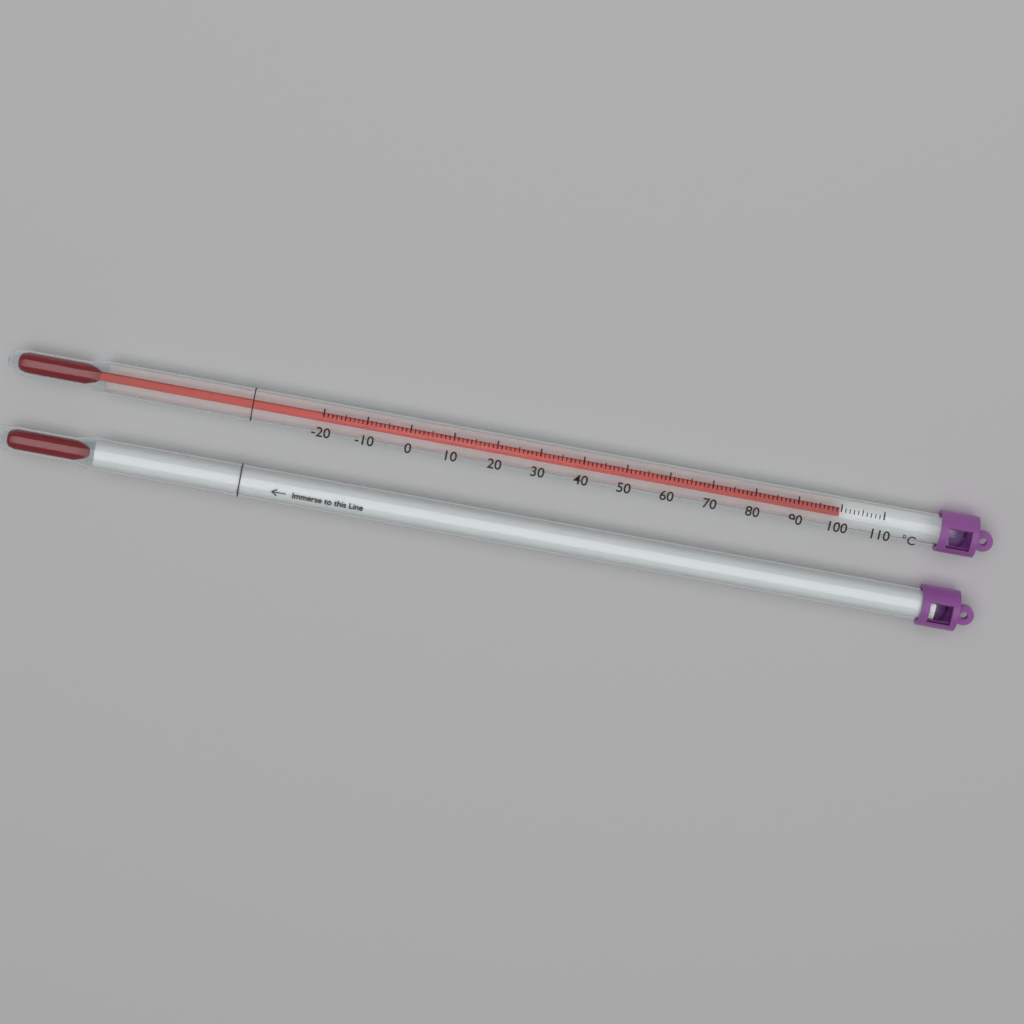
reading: 100 °C
